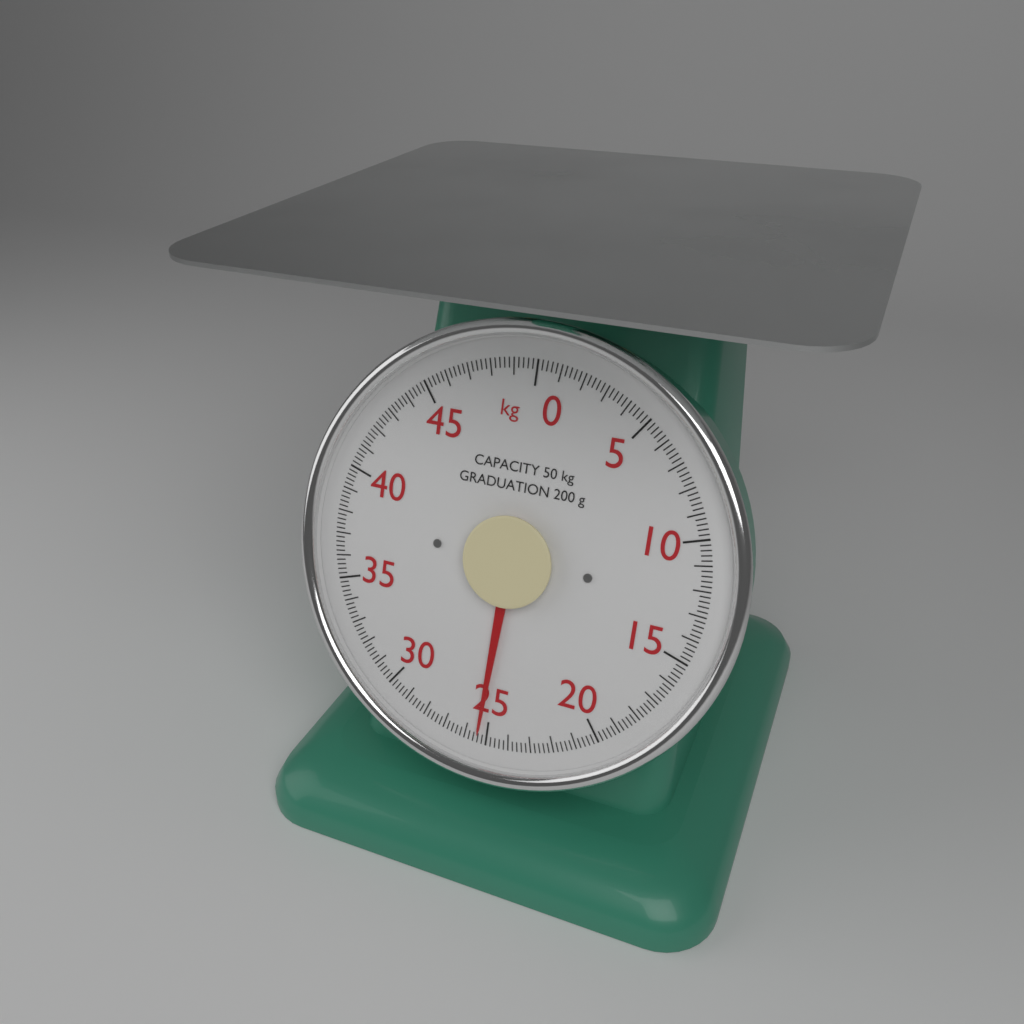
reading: 25.4 kg
